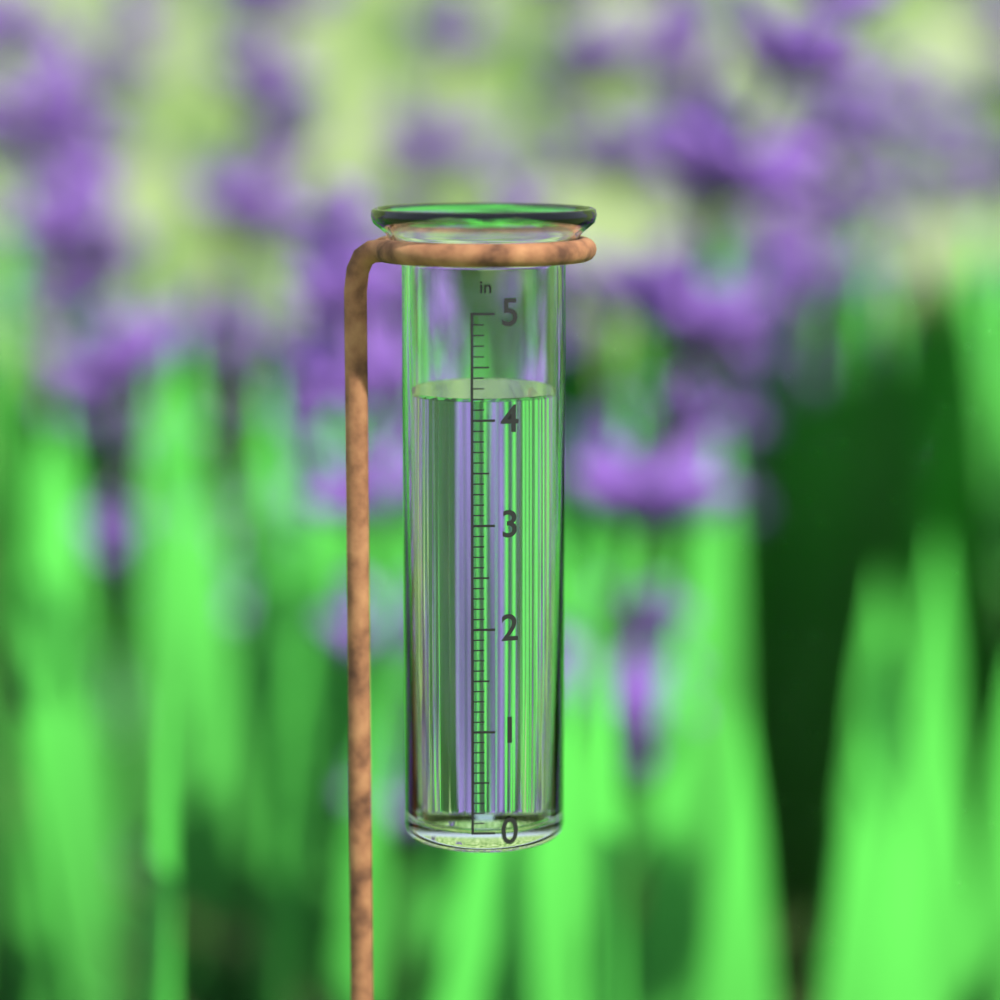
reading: 4.2 in
